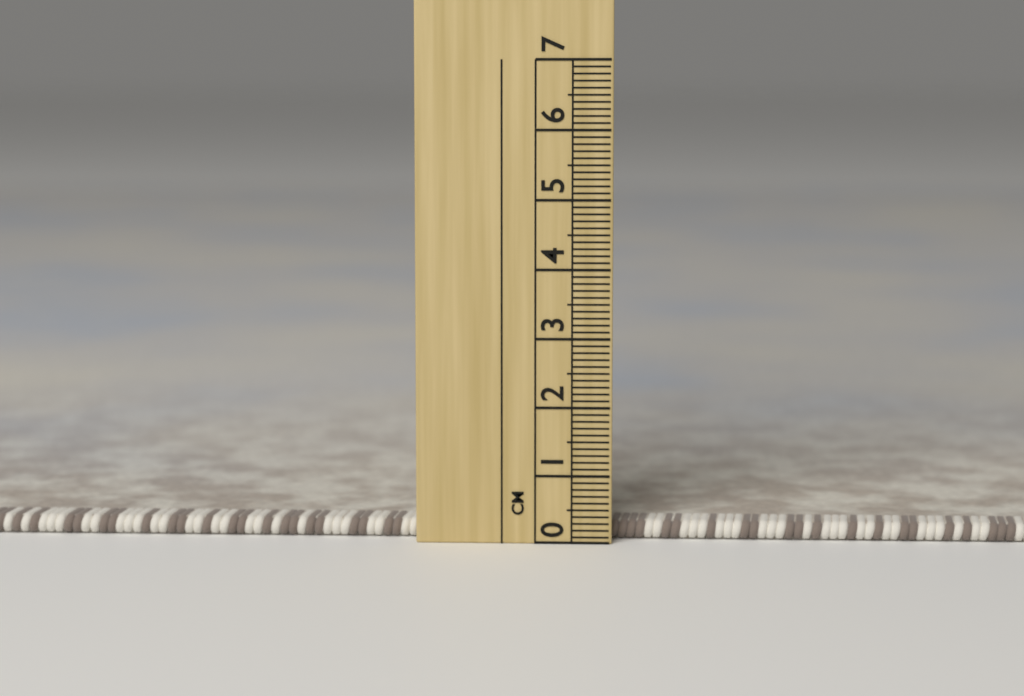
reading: 0.3 cm
